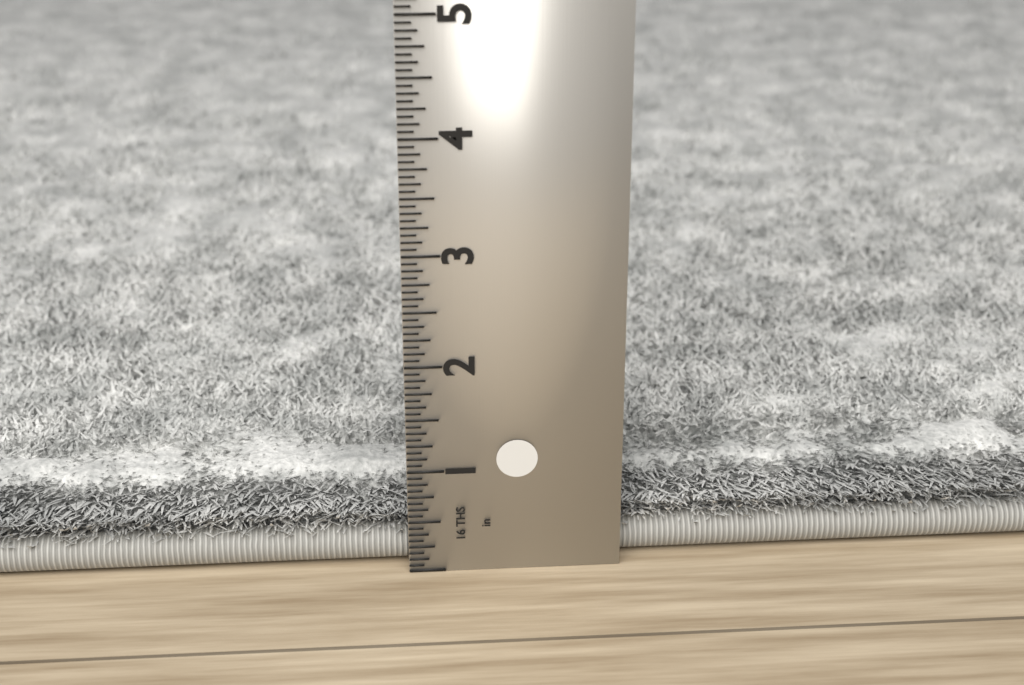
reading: 0.7500 in
